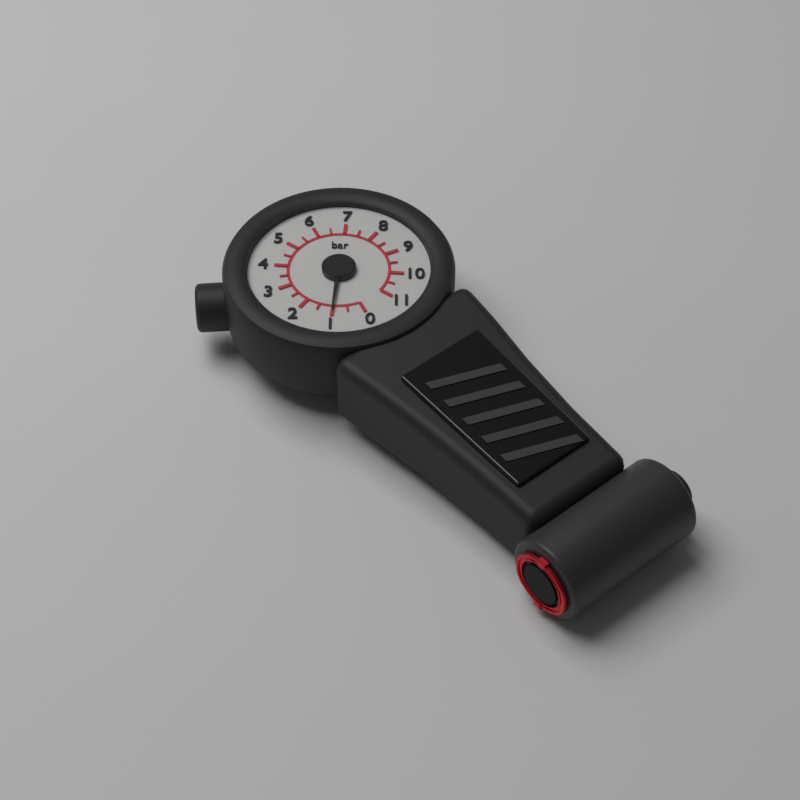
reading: 1.0 bar
